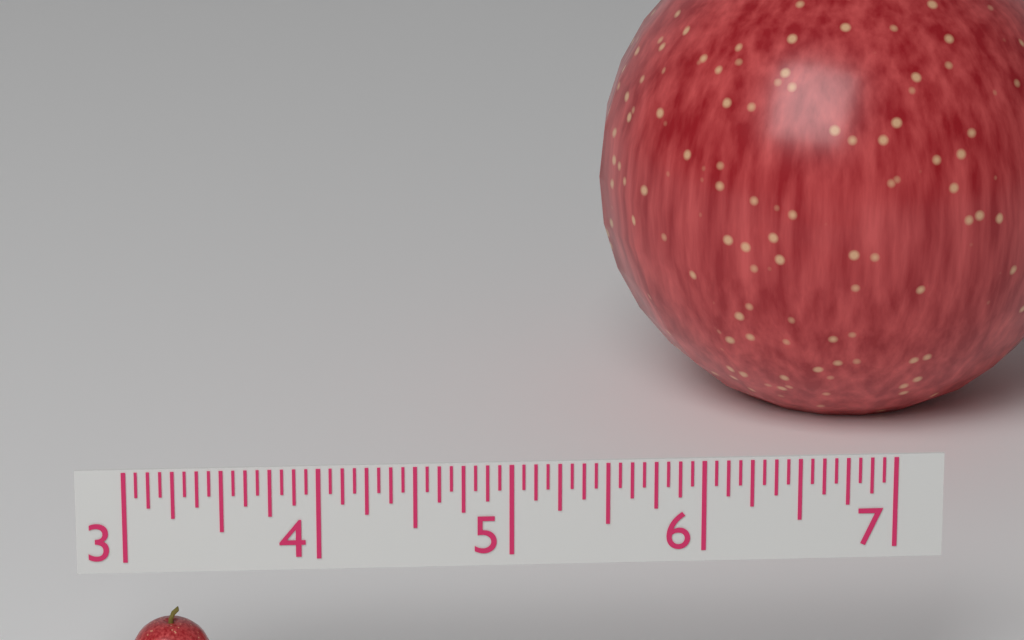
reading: 3.4375 (no unit)
